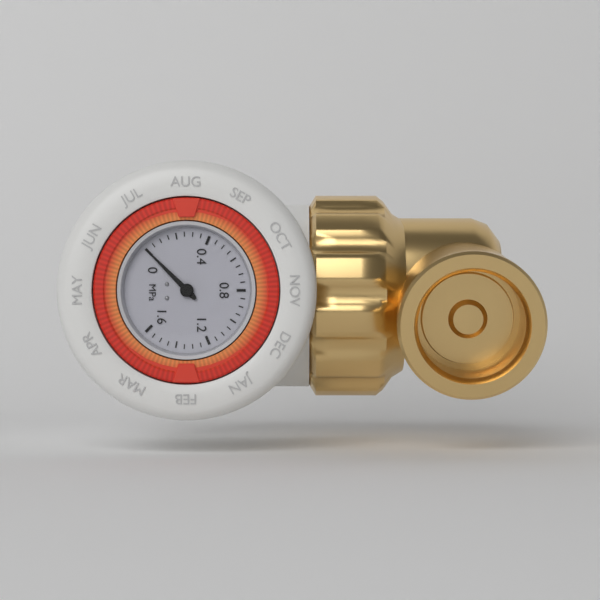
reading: 0.00 MPa
